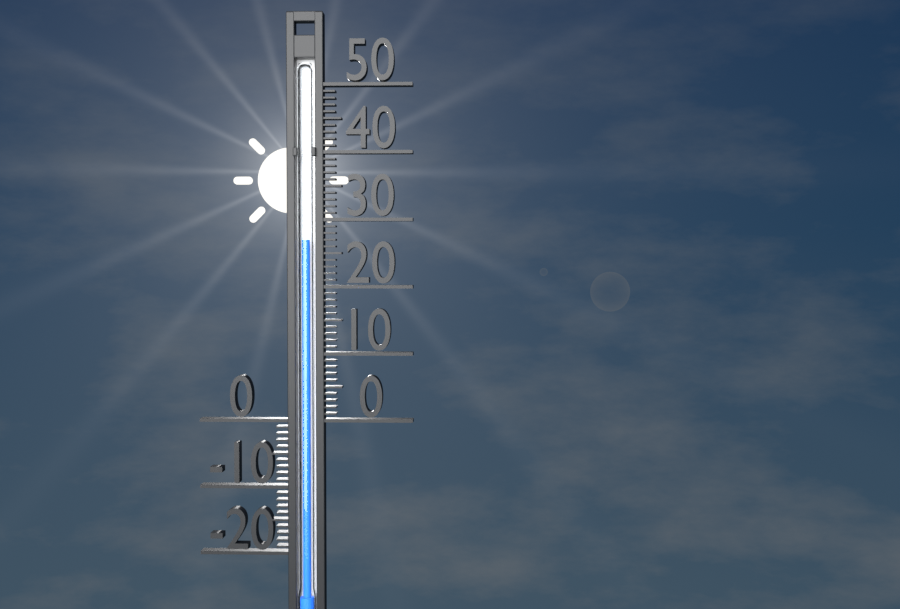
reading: 27 (no unit)
